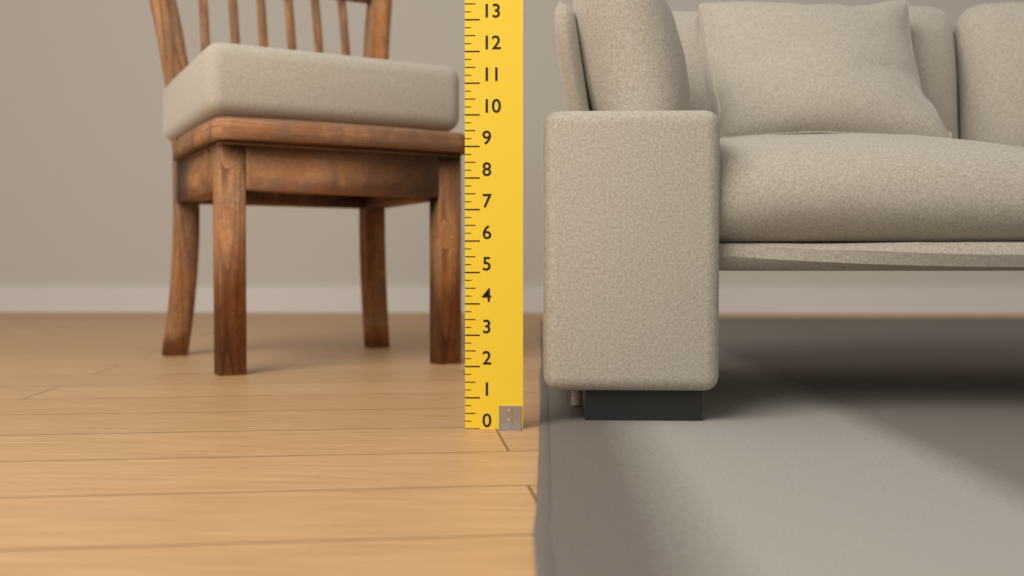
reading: 10.25 (no unit)
